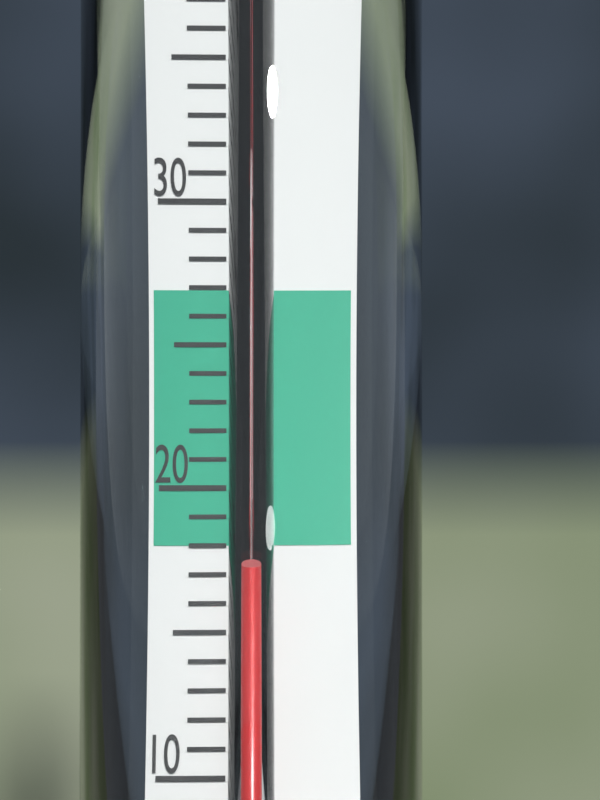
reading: 17 °C
